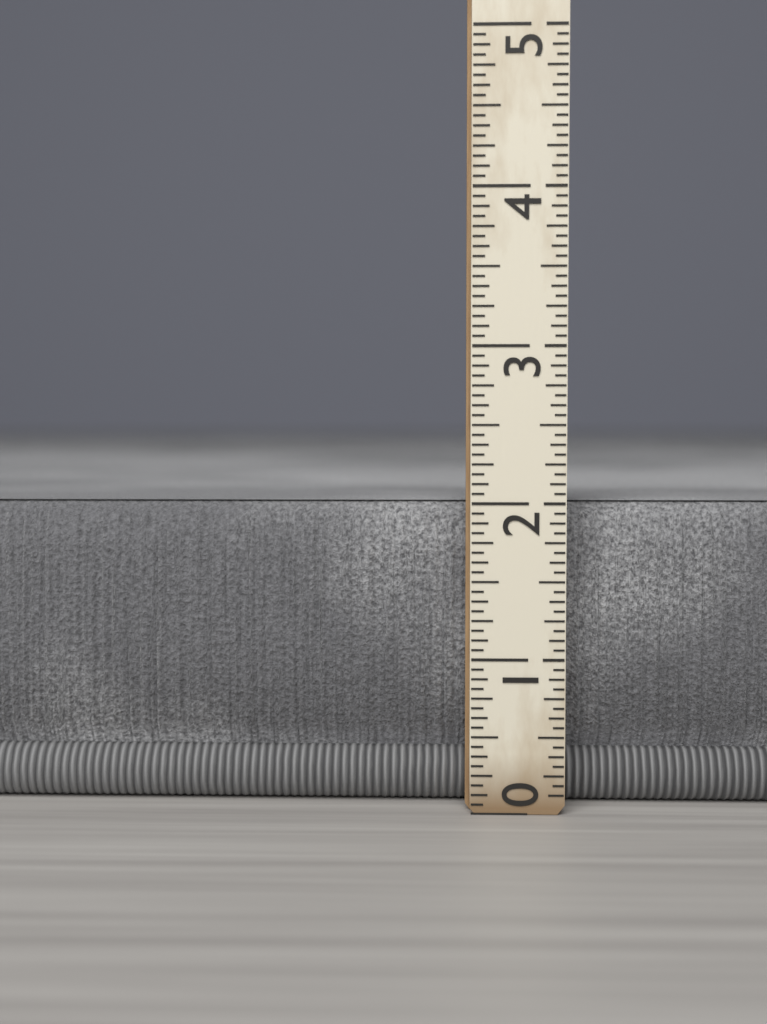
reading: 2.0000 (no unit)
